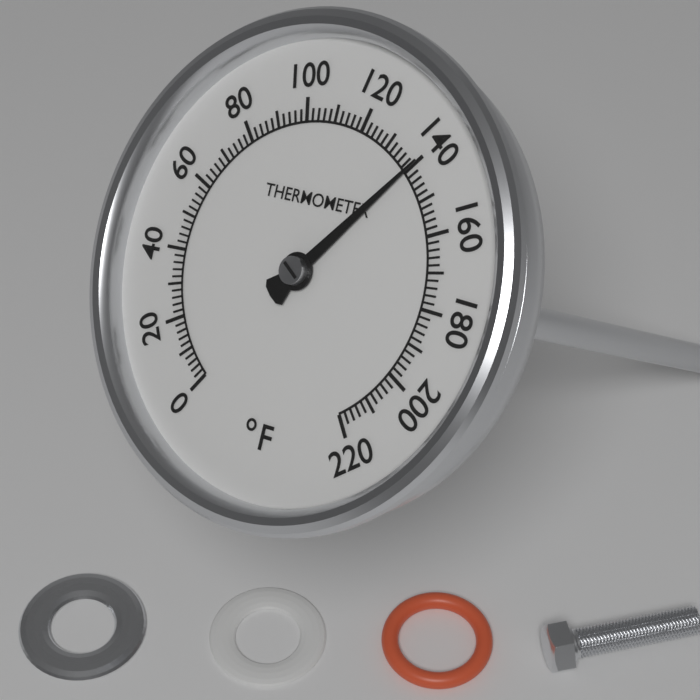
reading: 140 °F
